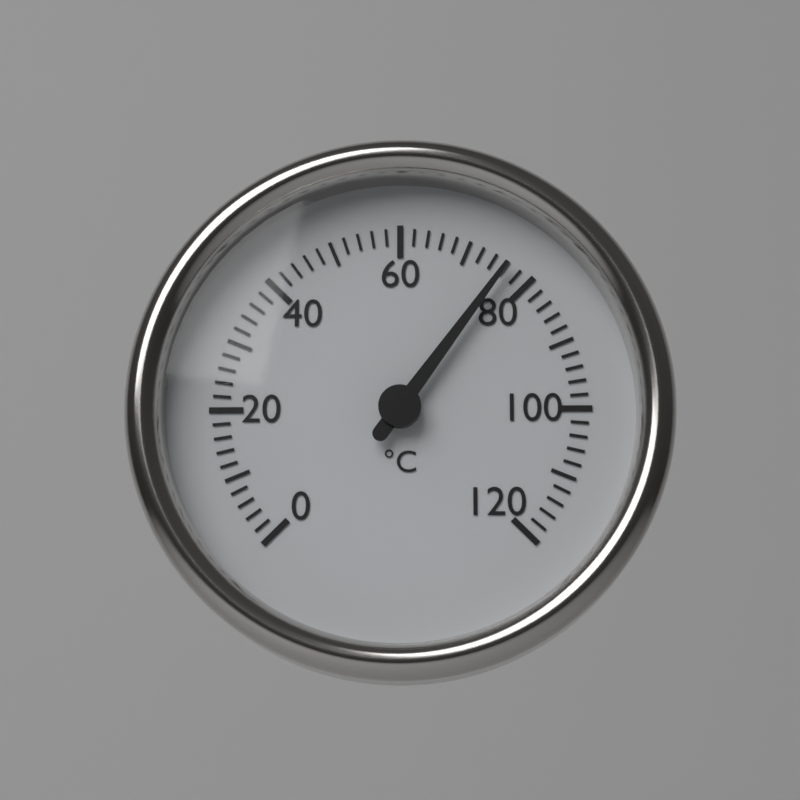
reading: 76 °C
